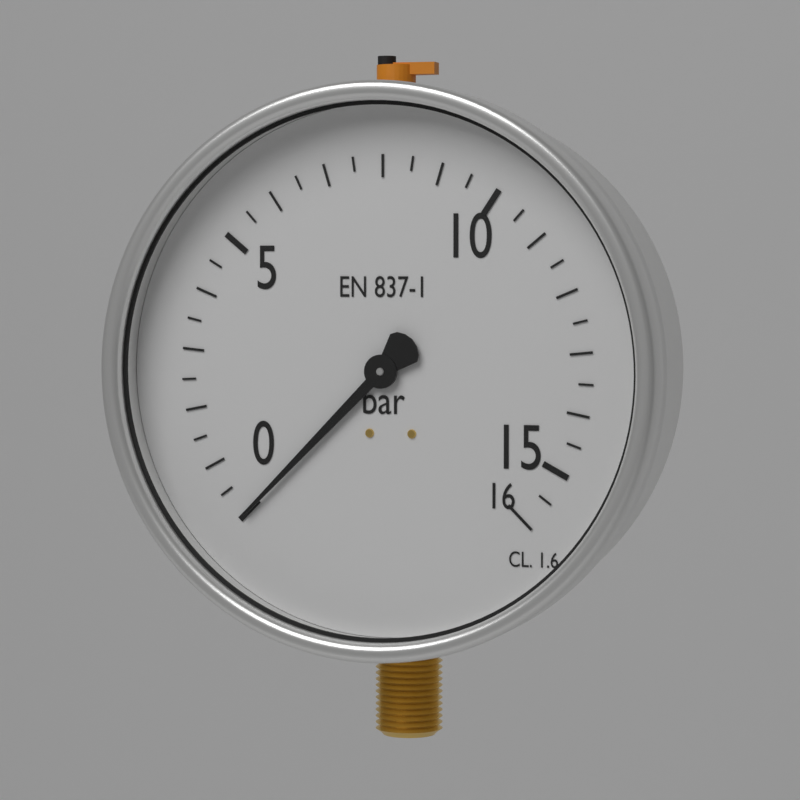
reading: 0.0 bar
